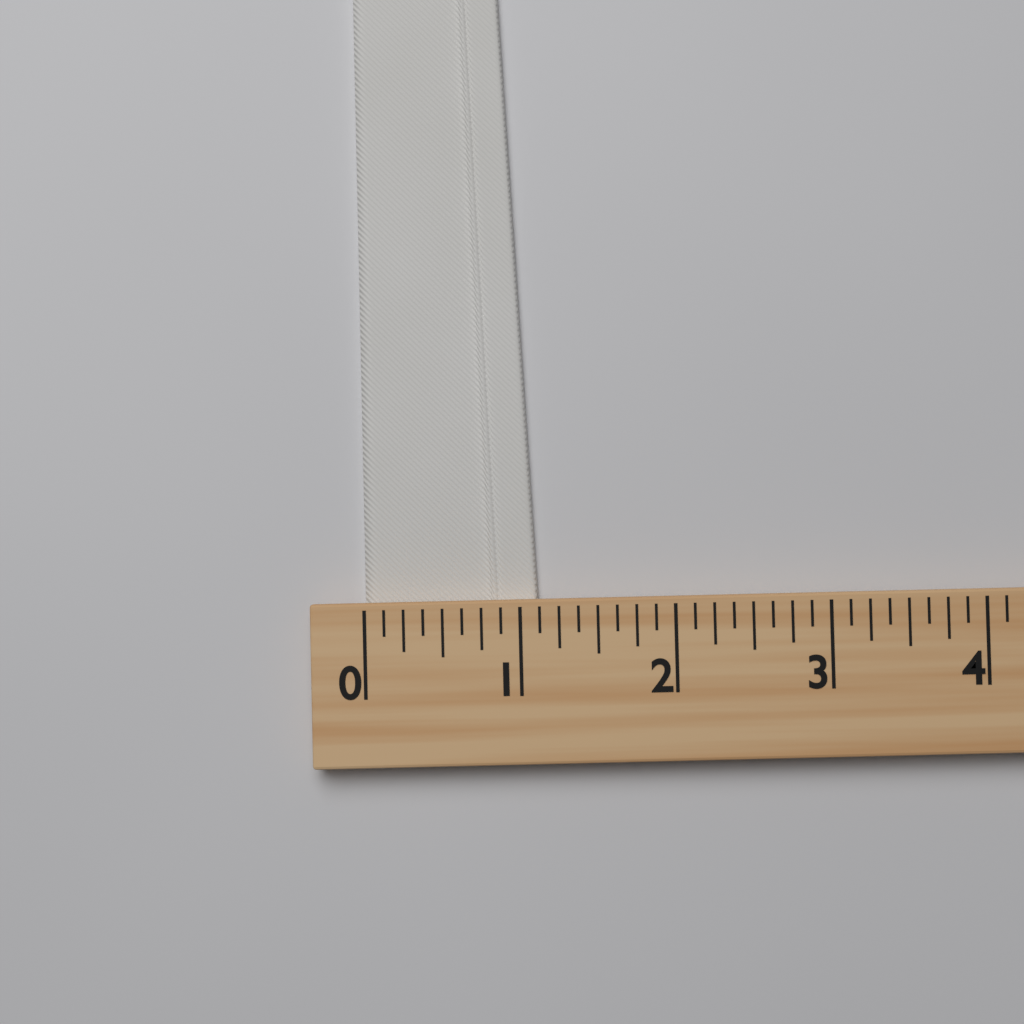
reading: 1.125 (no unit)
